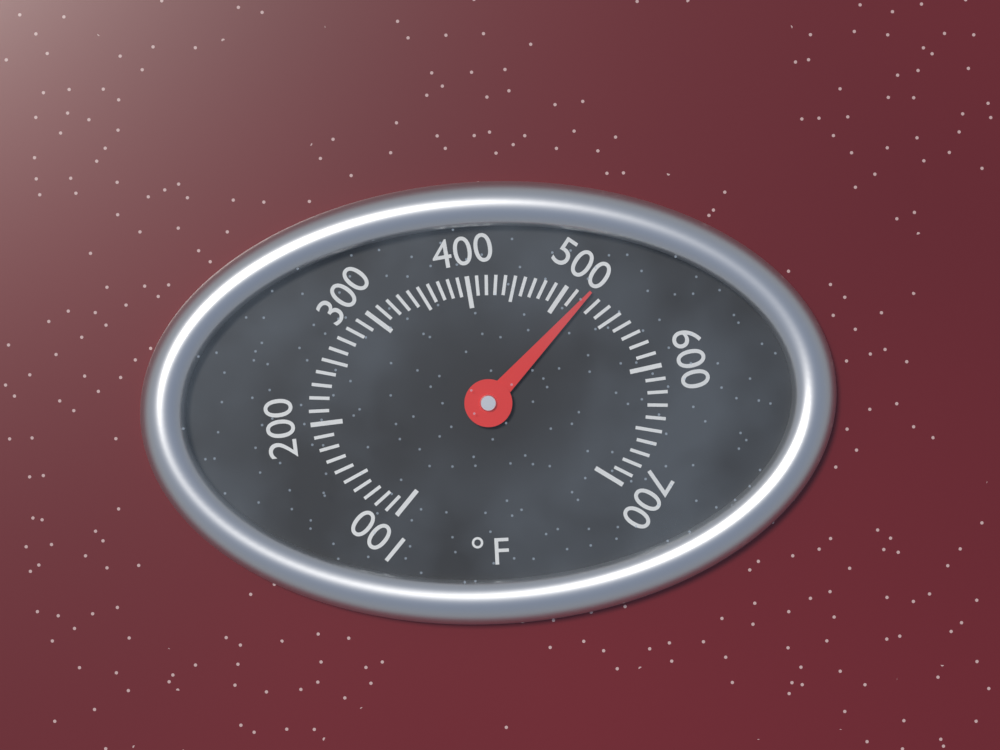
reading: 520 °F
